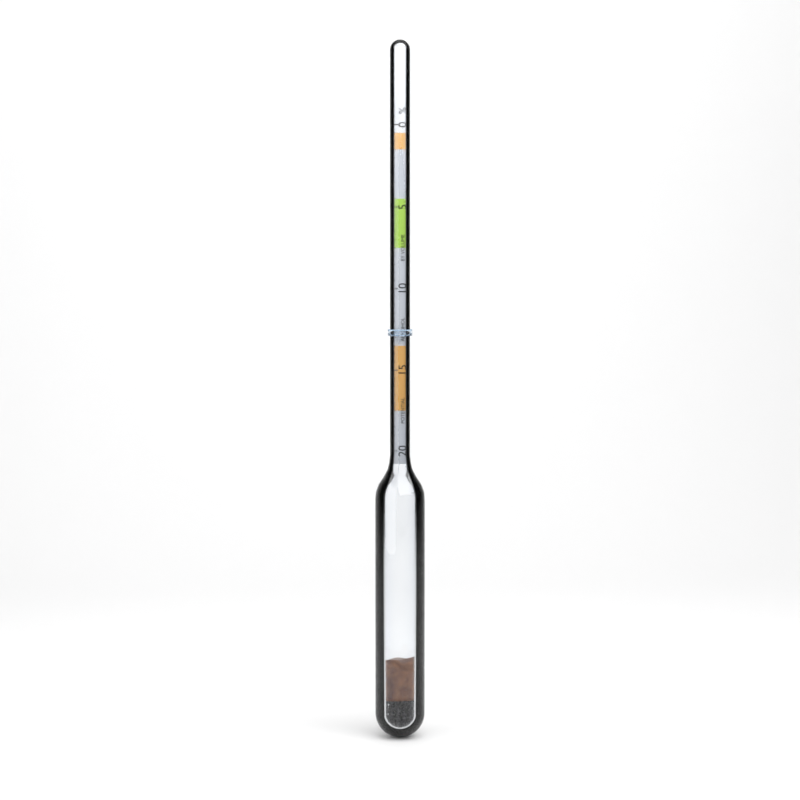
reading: 12.5 %
